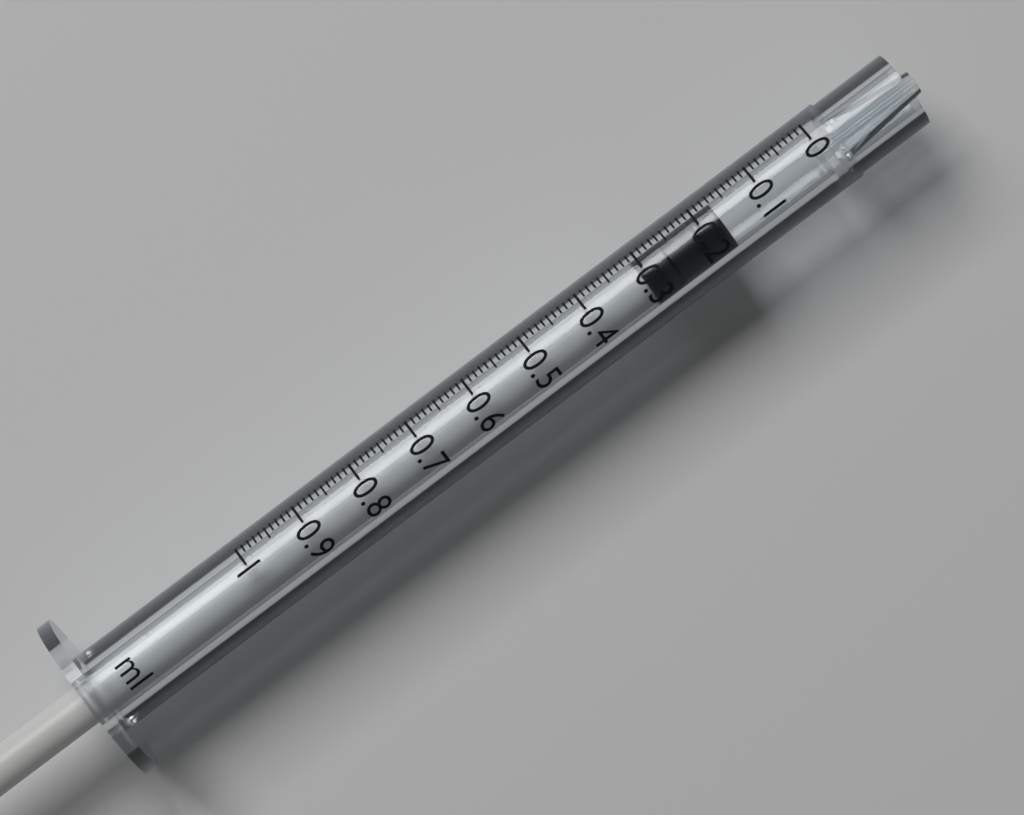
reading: 0.17 ml
